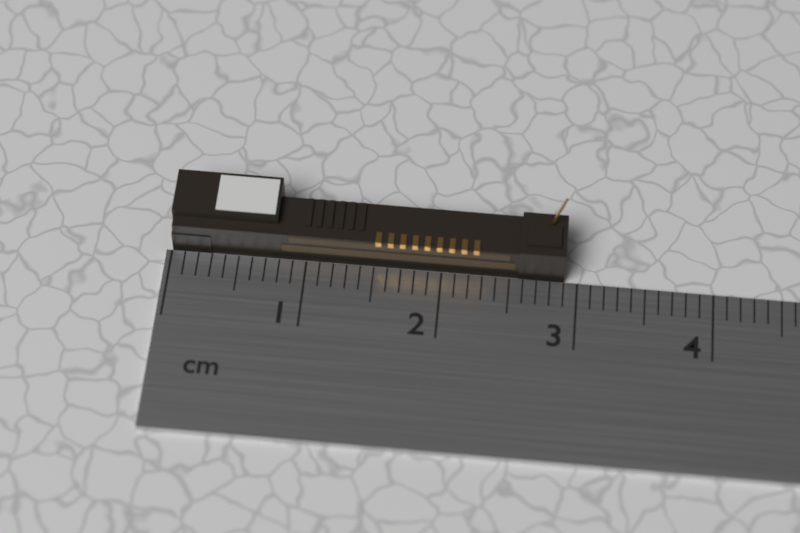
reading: 2.9 cm
